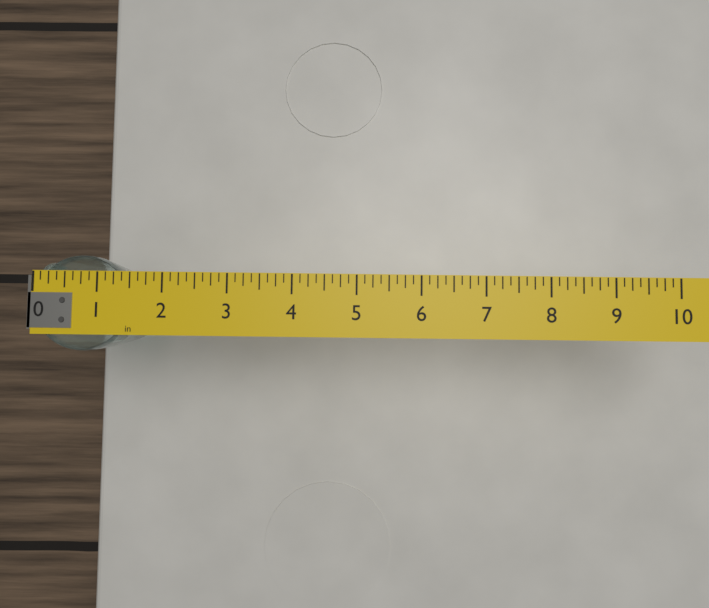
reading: 1.500 in
